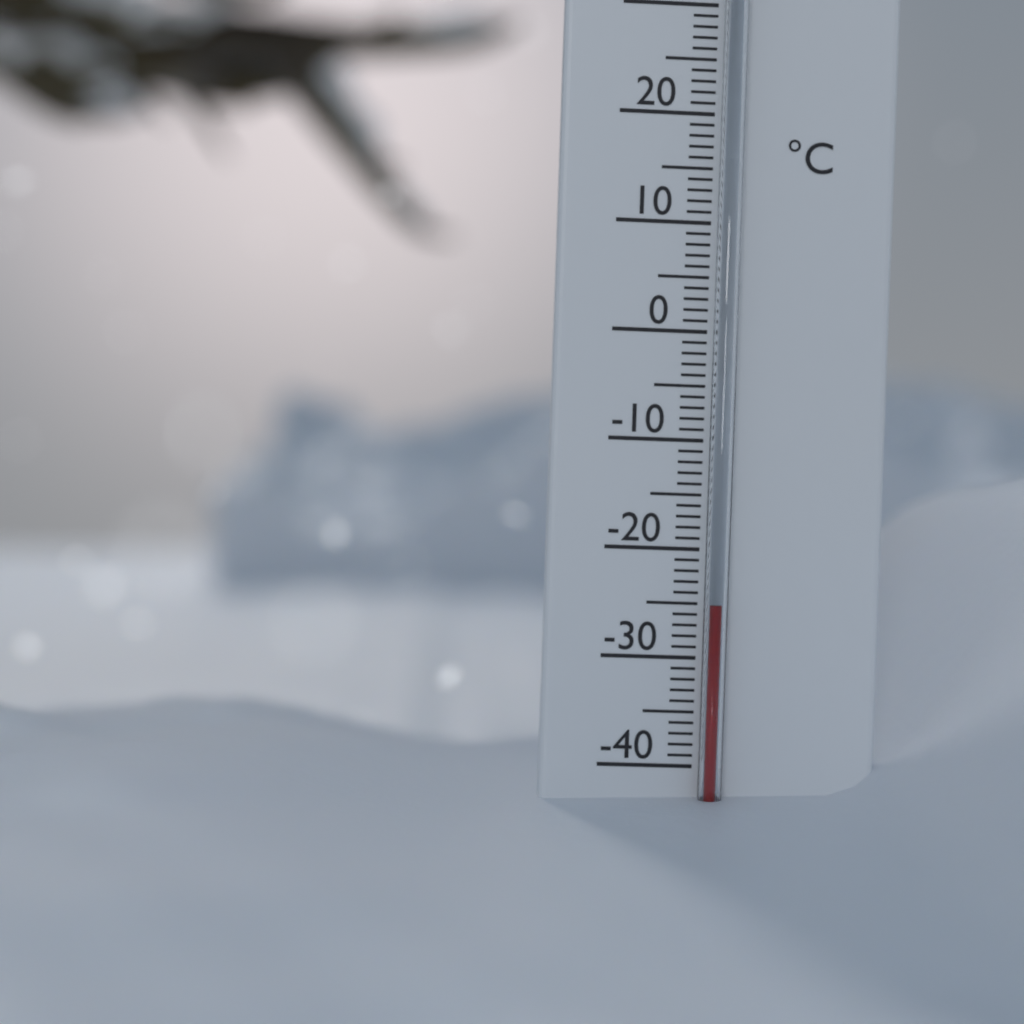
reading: -25 °C
